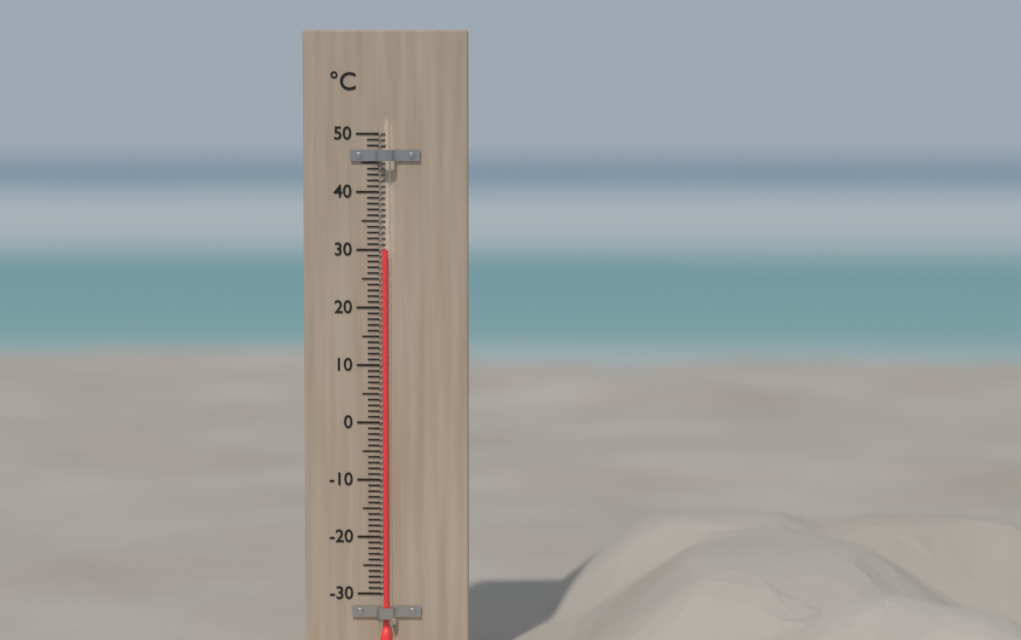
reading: 30 °C
